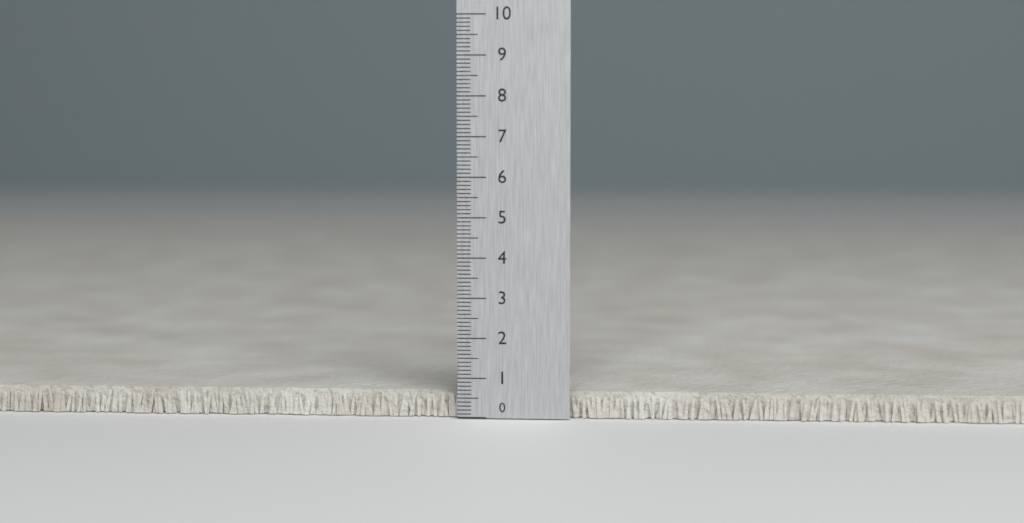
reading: 0.6 (no unit)
